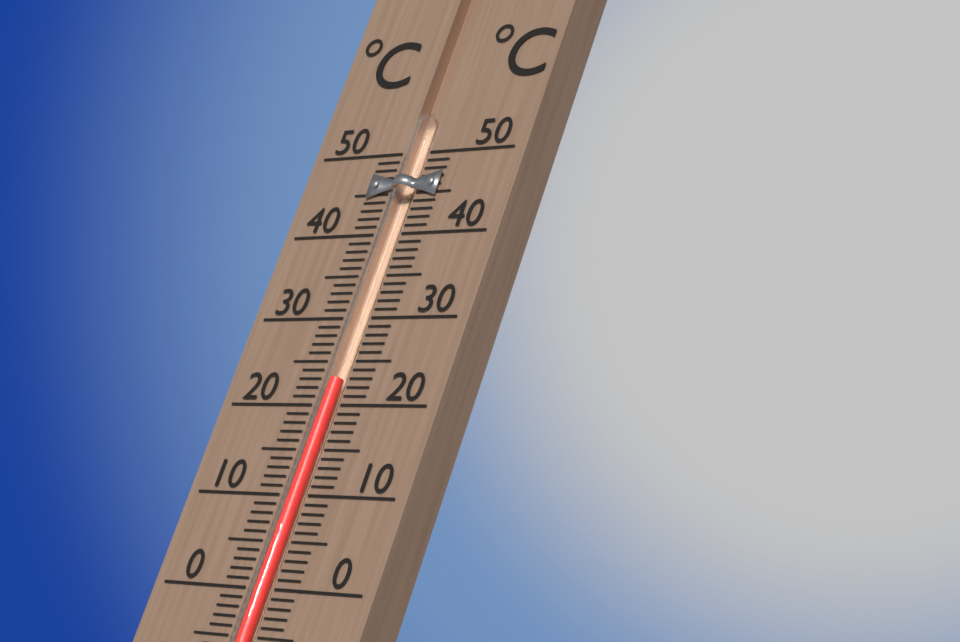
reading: 23 °C
